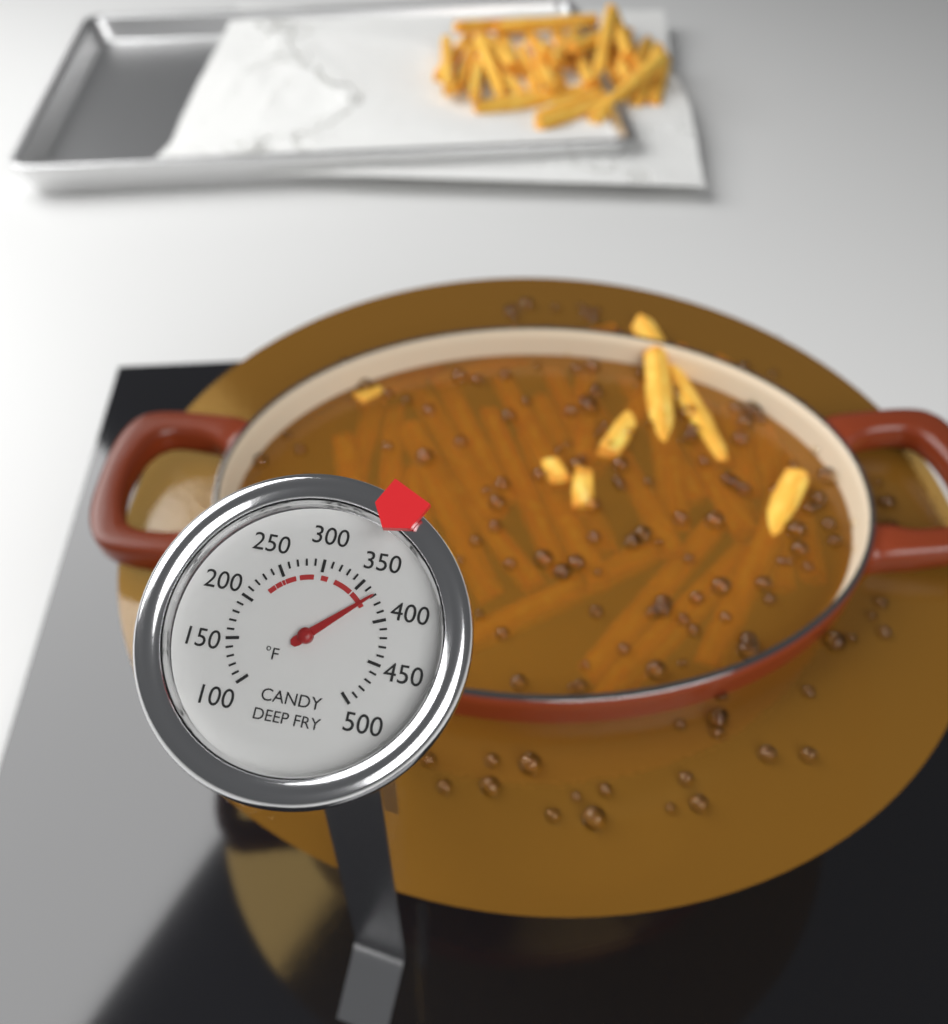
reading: 370 °F
